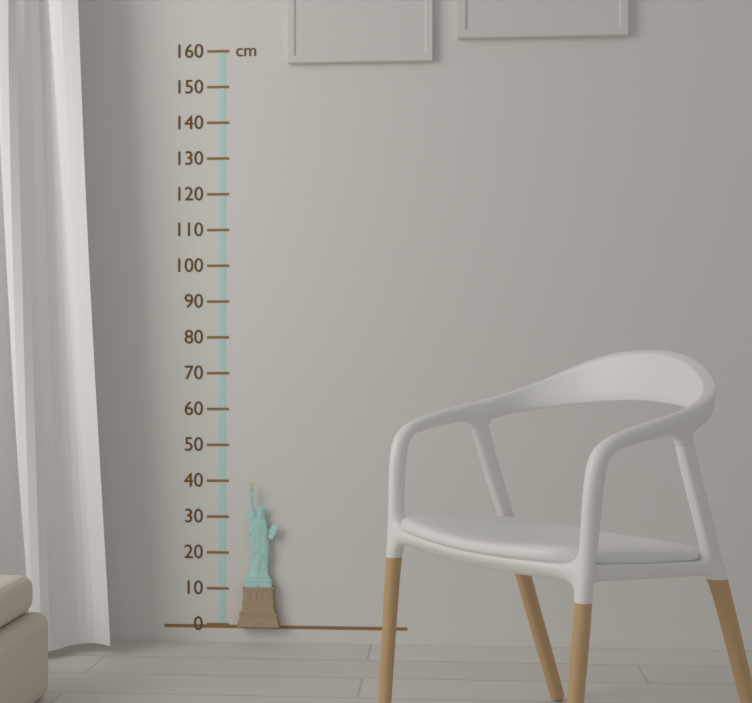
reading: 40 cm
